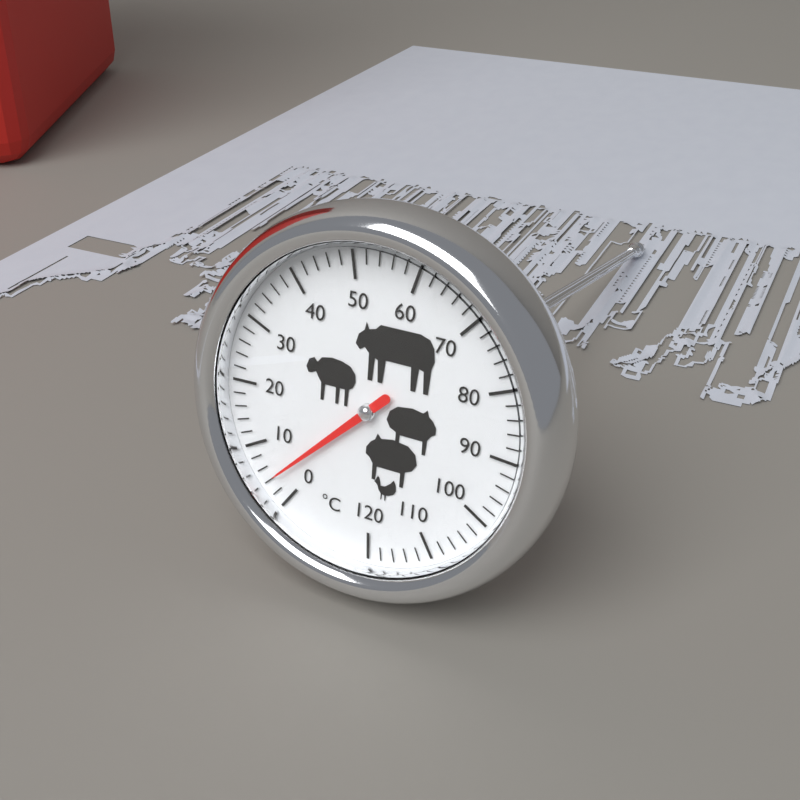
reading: 4 °C
